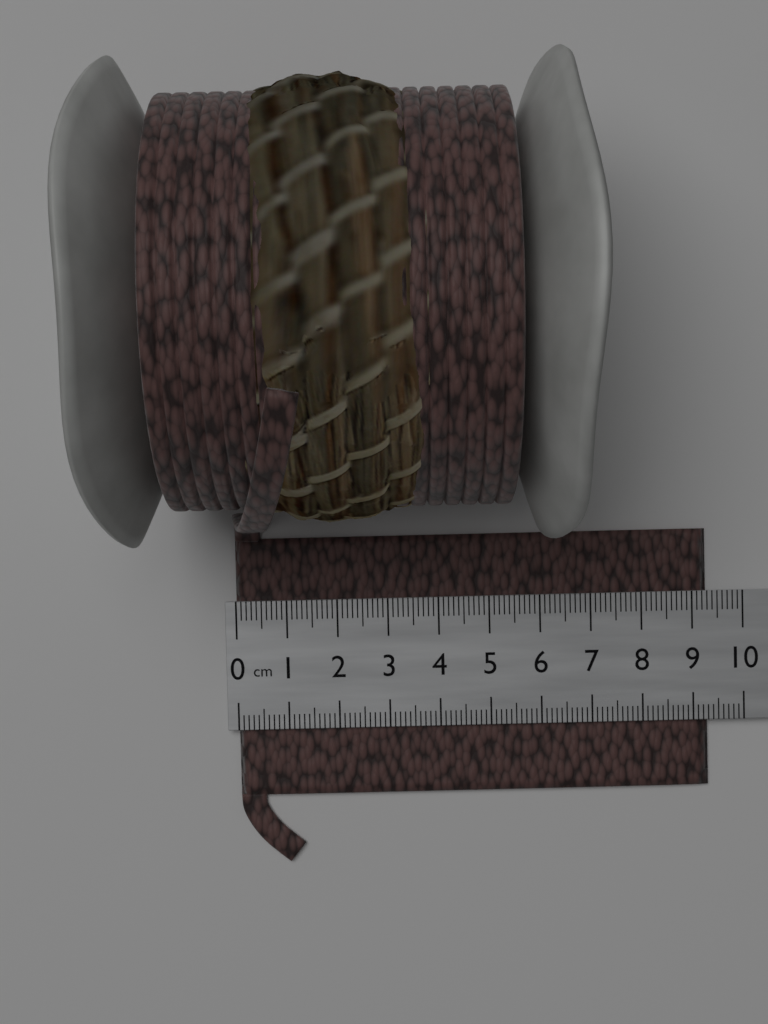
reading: 9.3 cm
